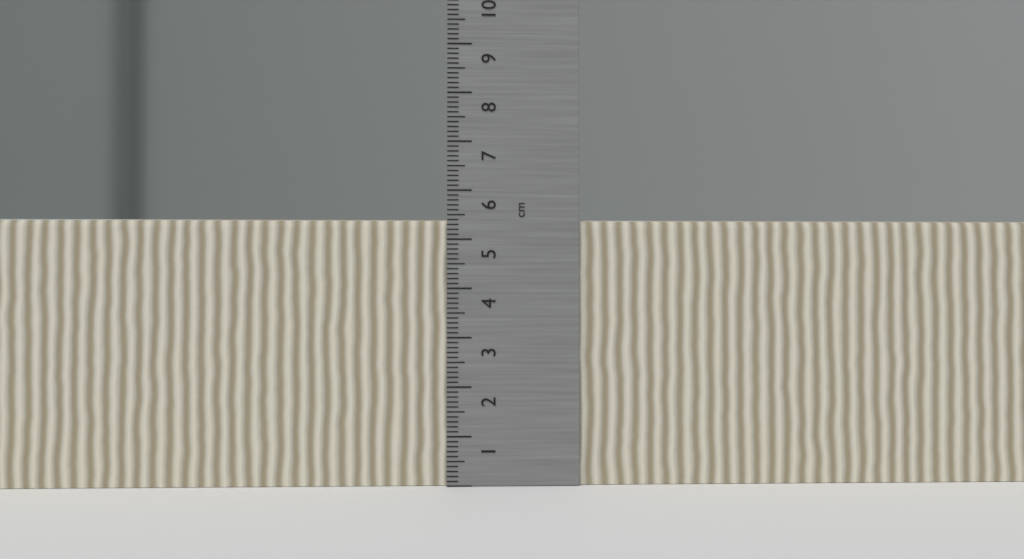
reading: 5.4 cm
